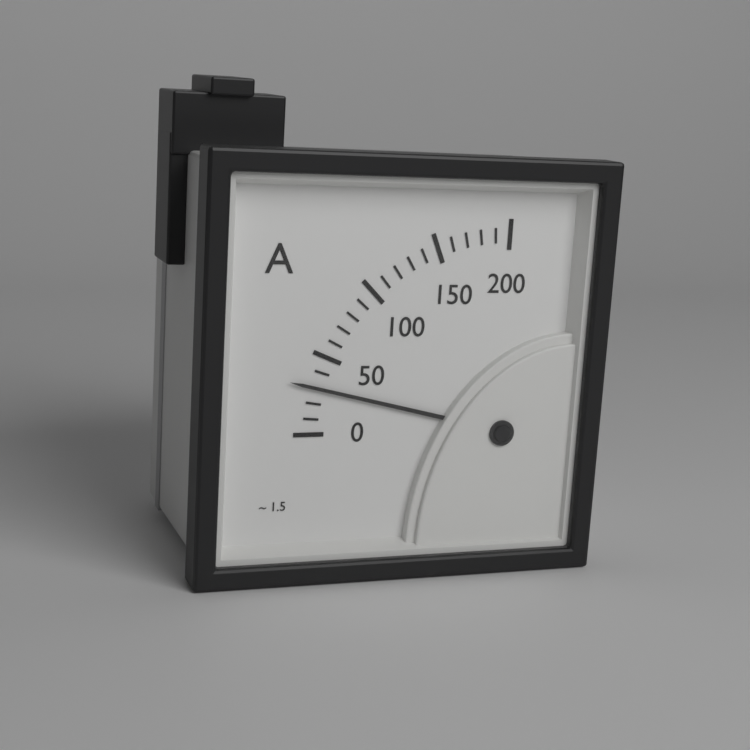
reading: 30 A
